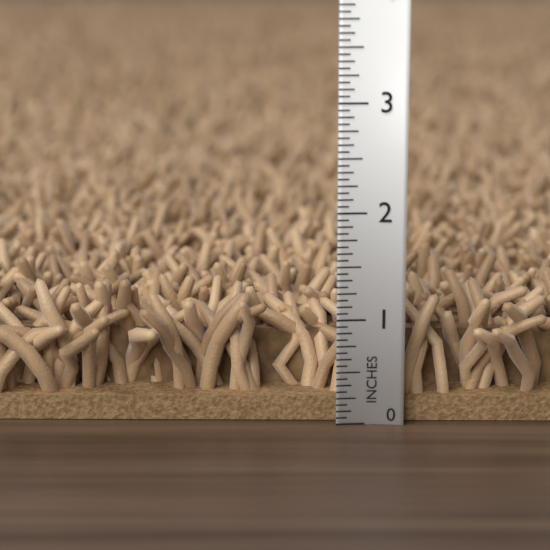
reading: 1.3125 in
